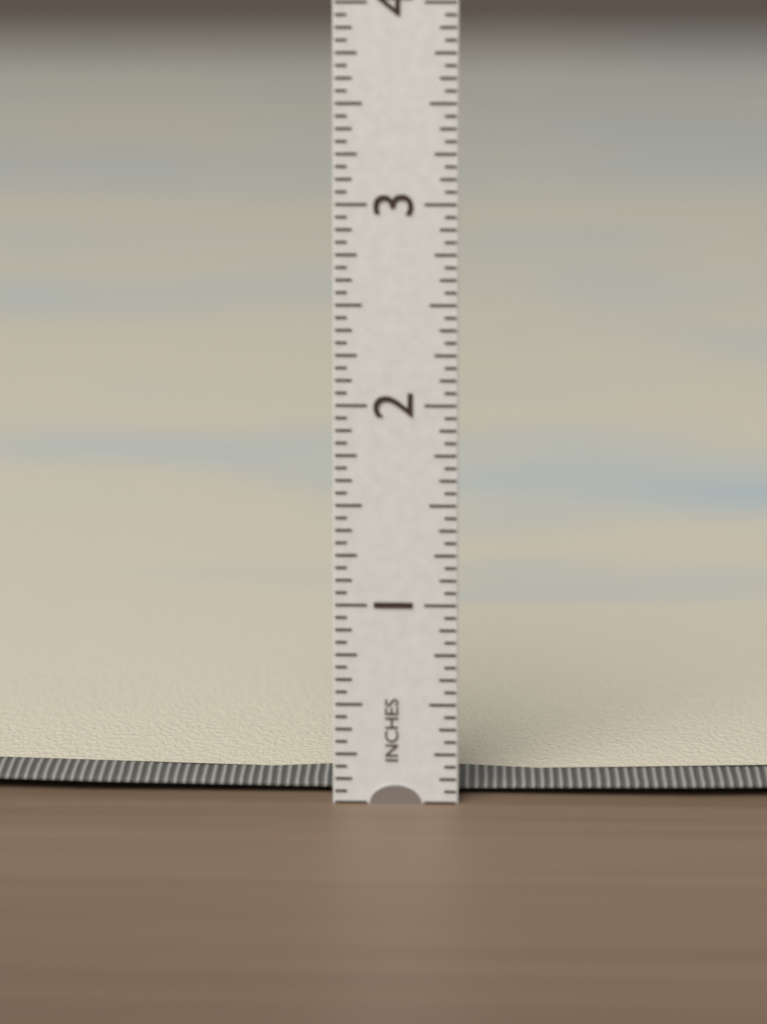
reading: 0.2500 in
